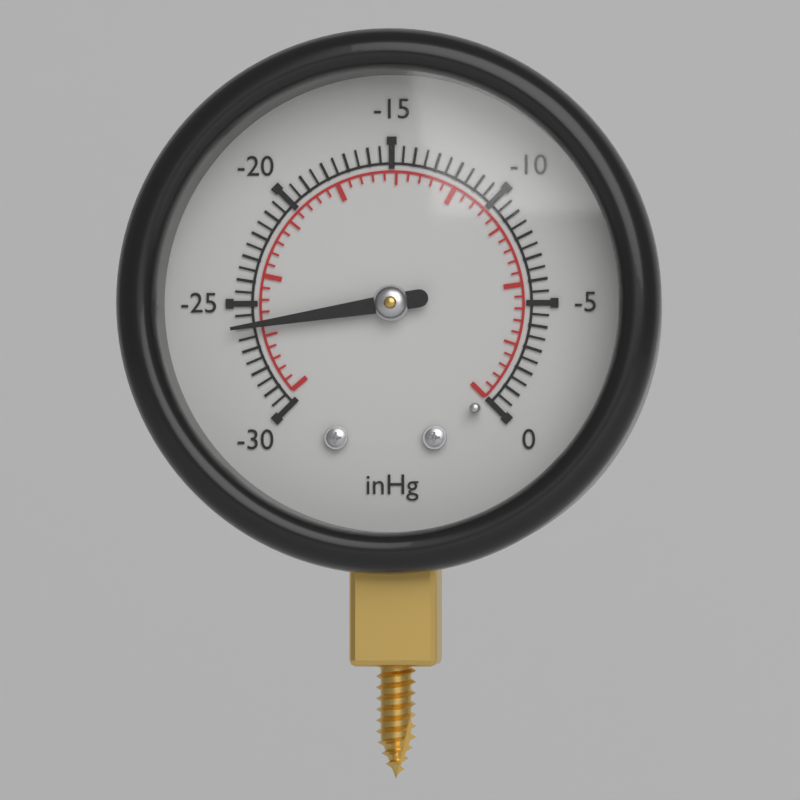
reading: -26.0 inHg
